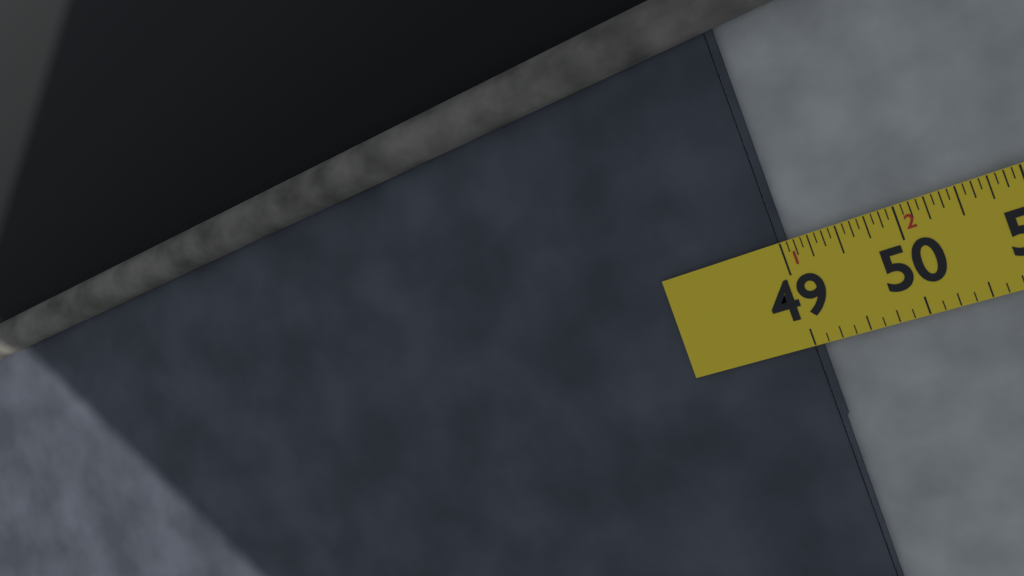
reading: 49.0625 in
